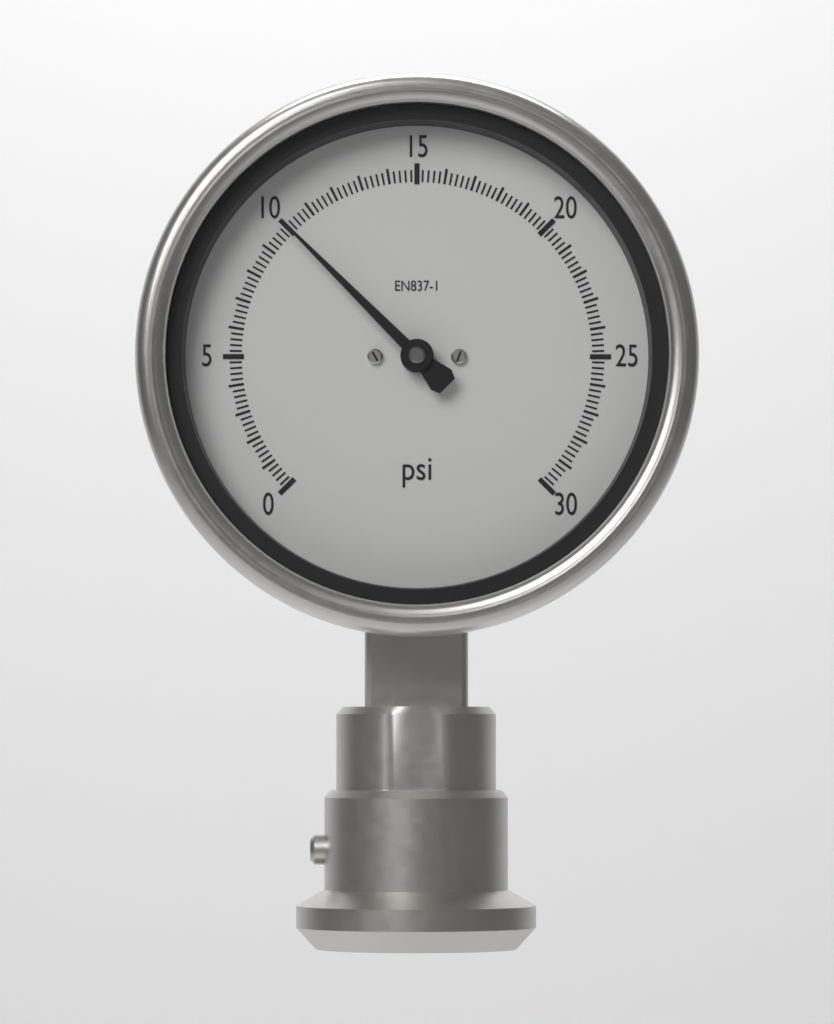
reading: 10.0 psi
